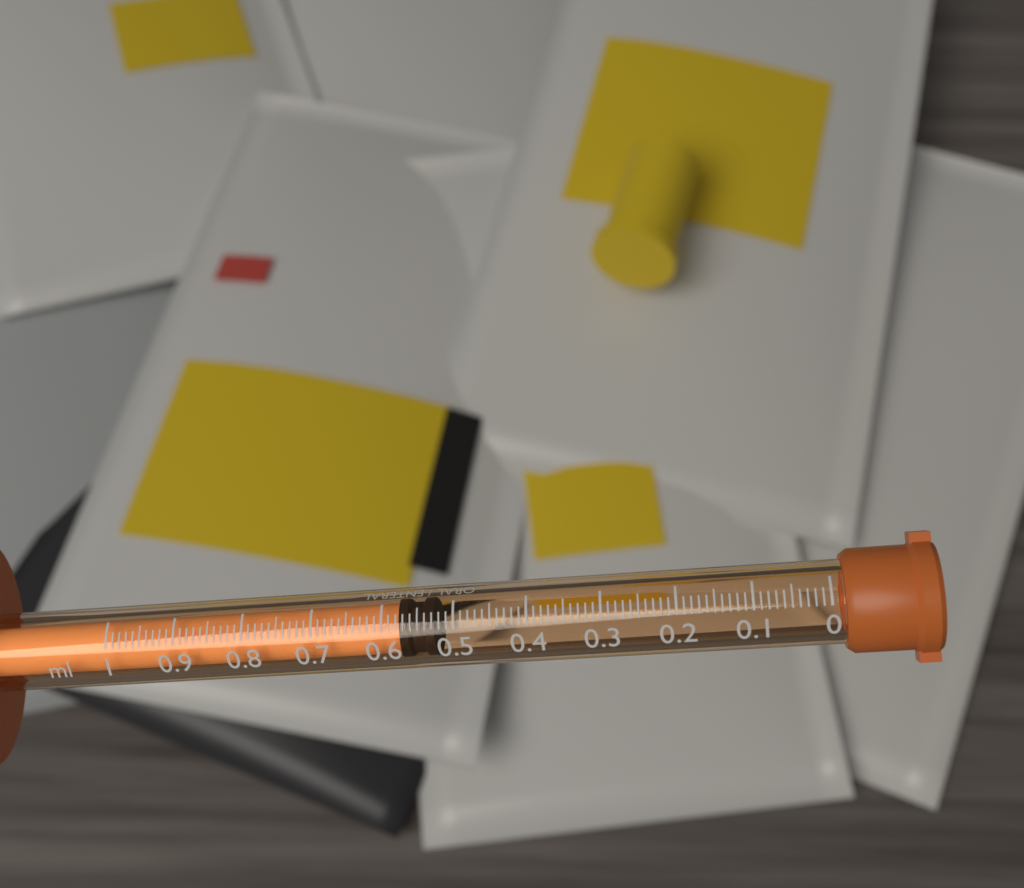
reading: 0.53 ml
